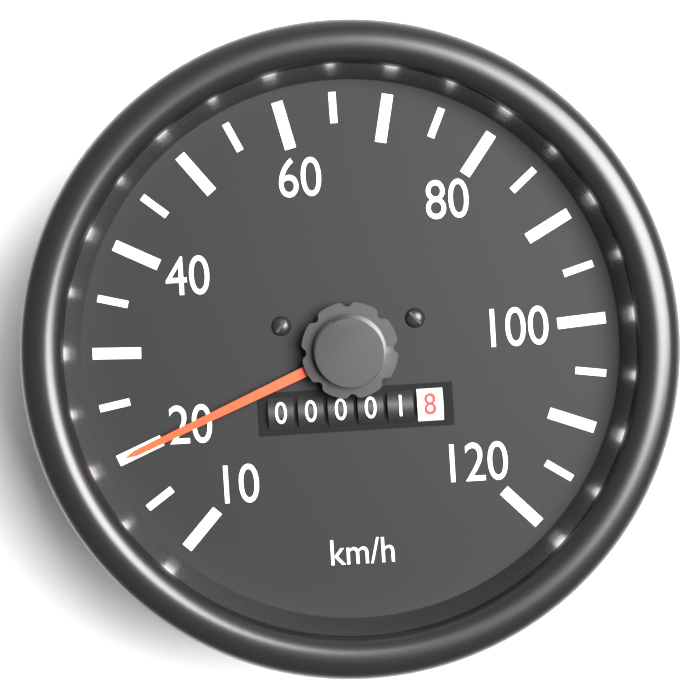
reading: 20 km/h
